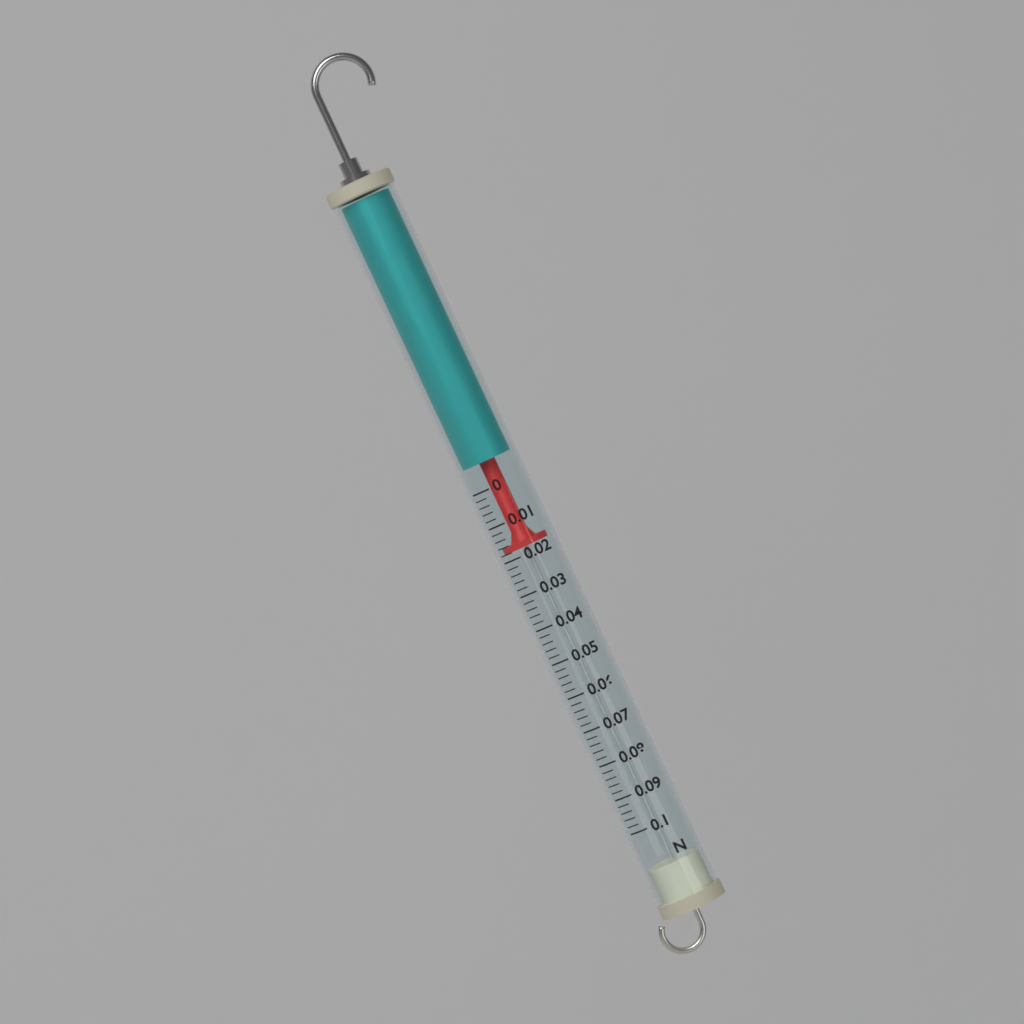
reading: 0.018 N
